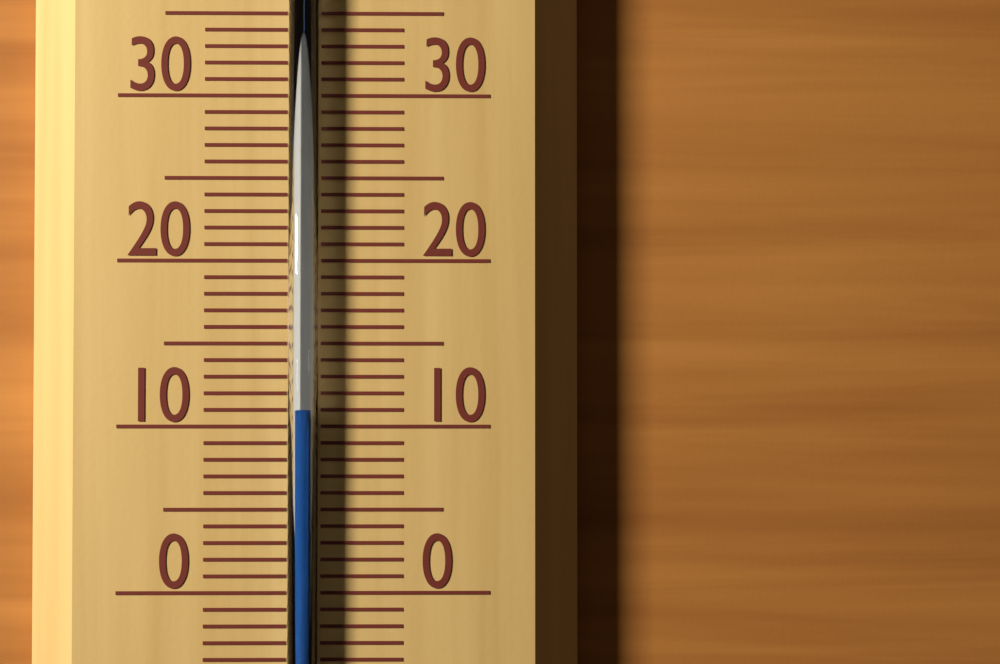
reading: 11 °C
